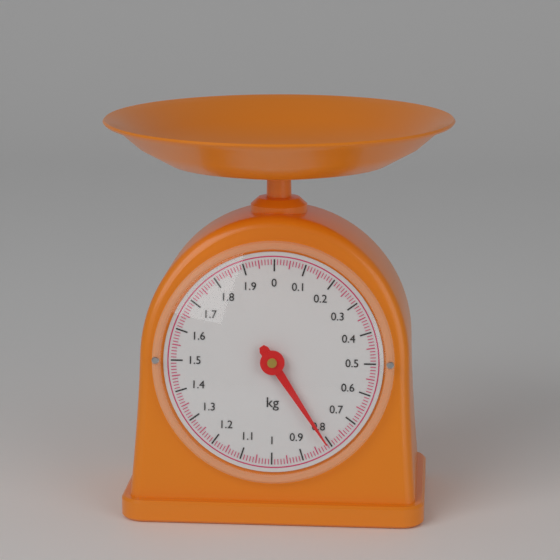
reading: 0.81 kg
